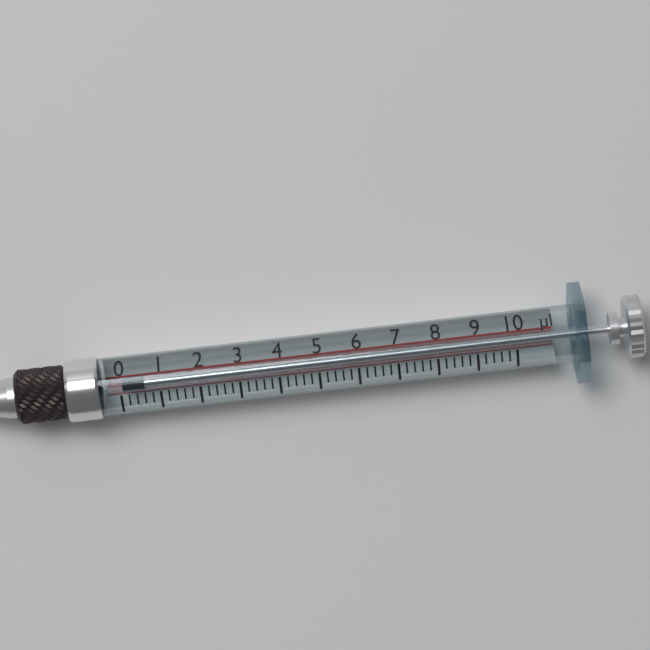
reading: 0.0 µl
